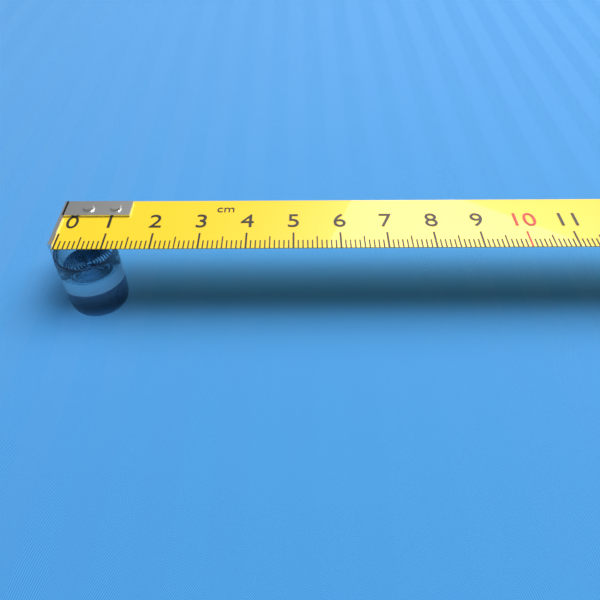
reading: 1.3 cm
